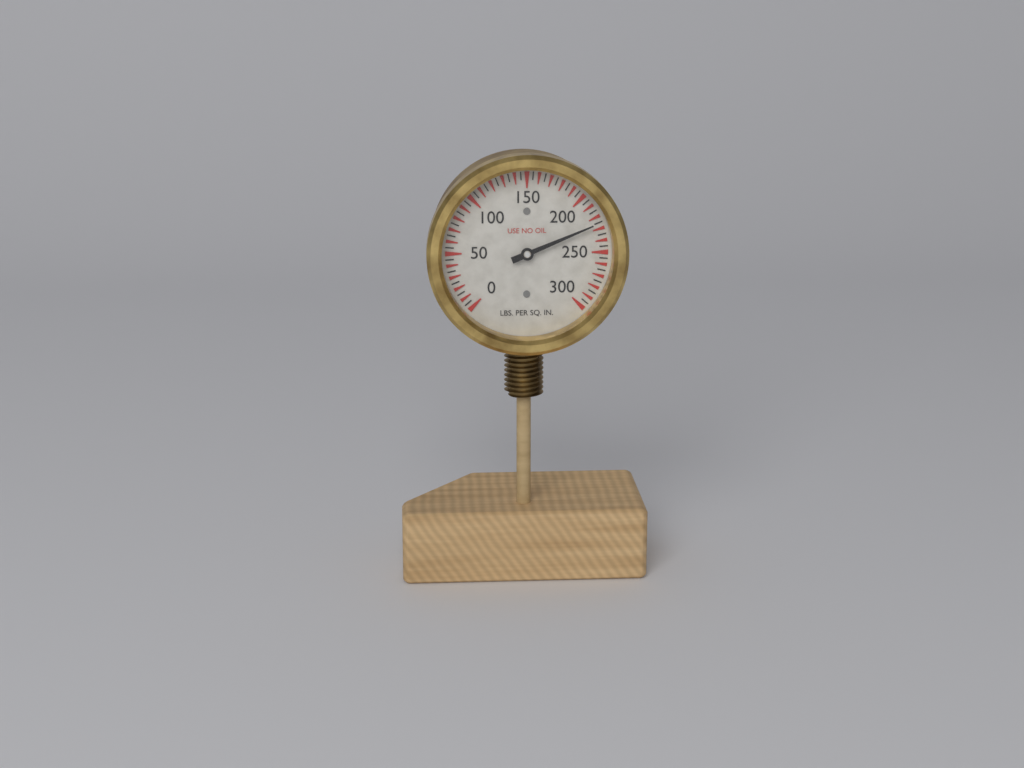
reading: 225 psi
